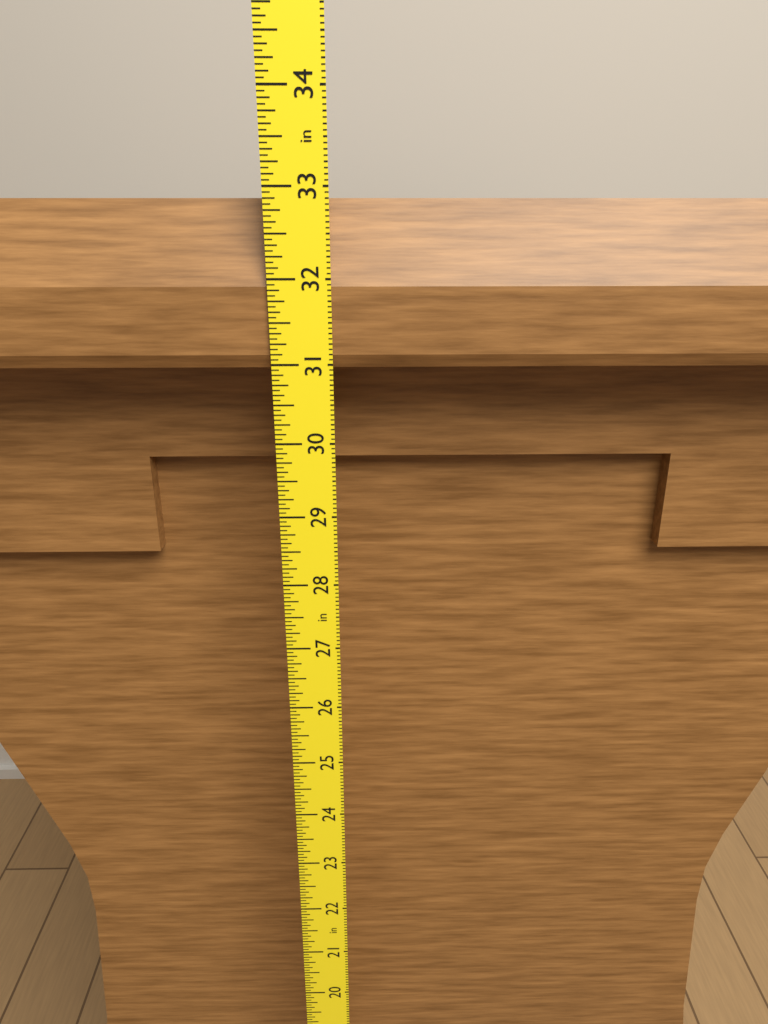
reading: 32.8750 in
